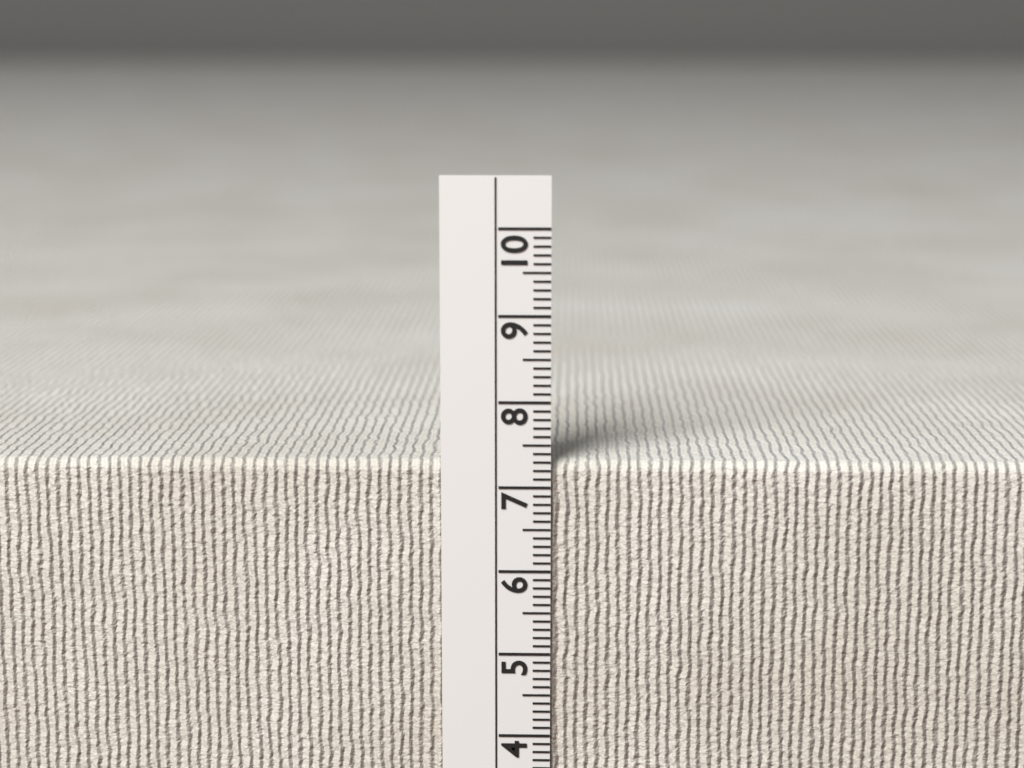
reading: 7.3 cm
